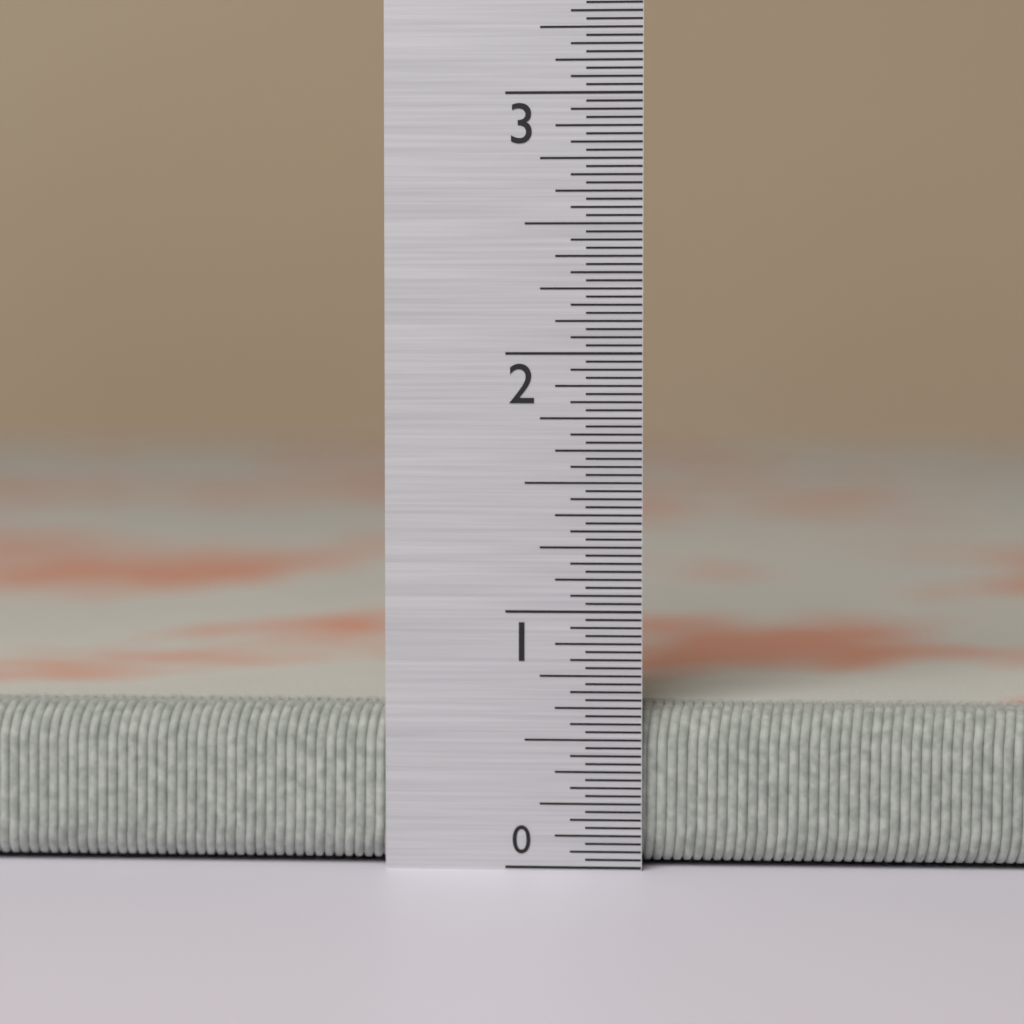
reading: 0.62500 in
